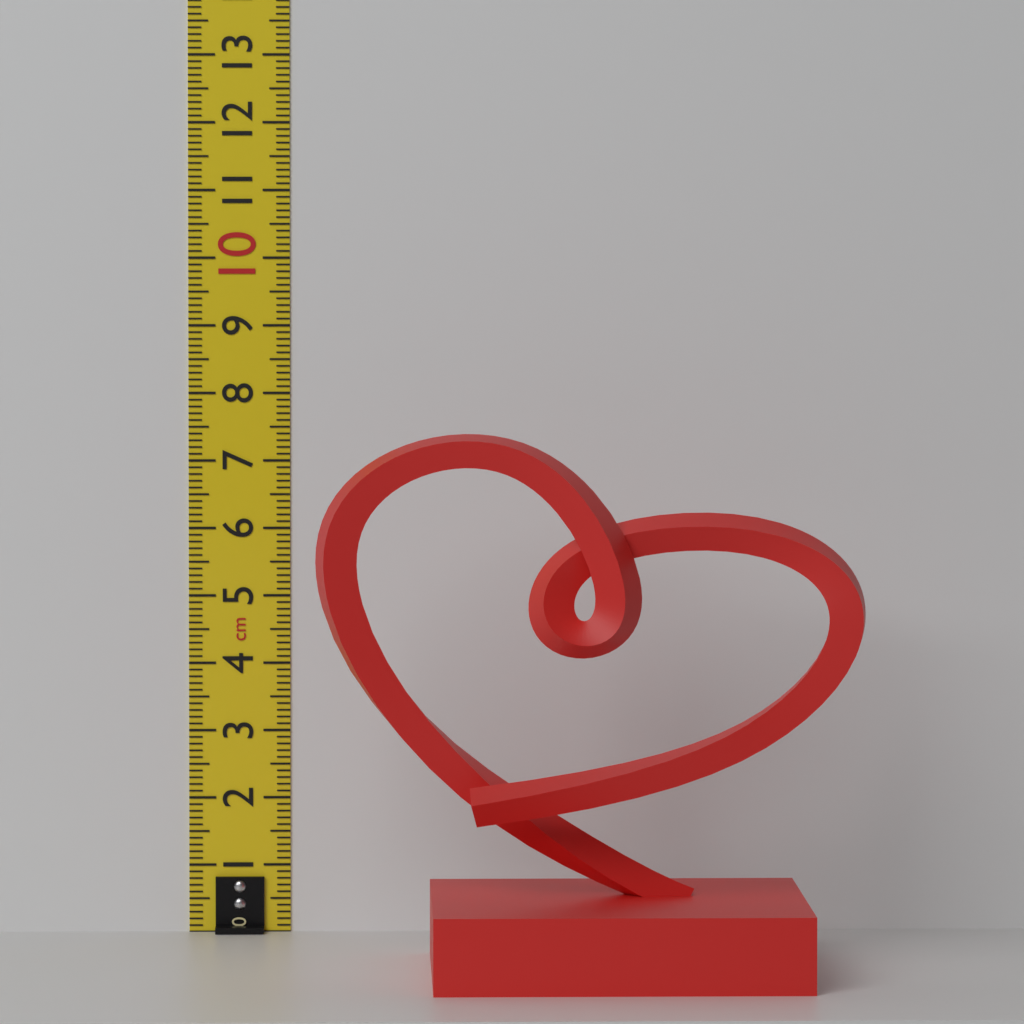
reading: 7.6 cm
